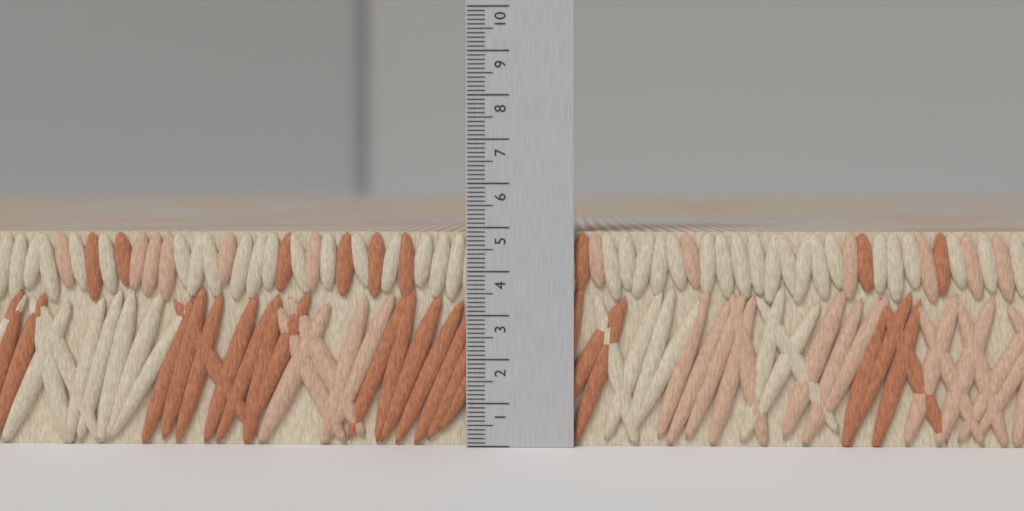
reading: 4.9 (no unit)
